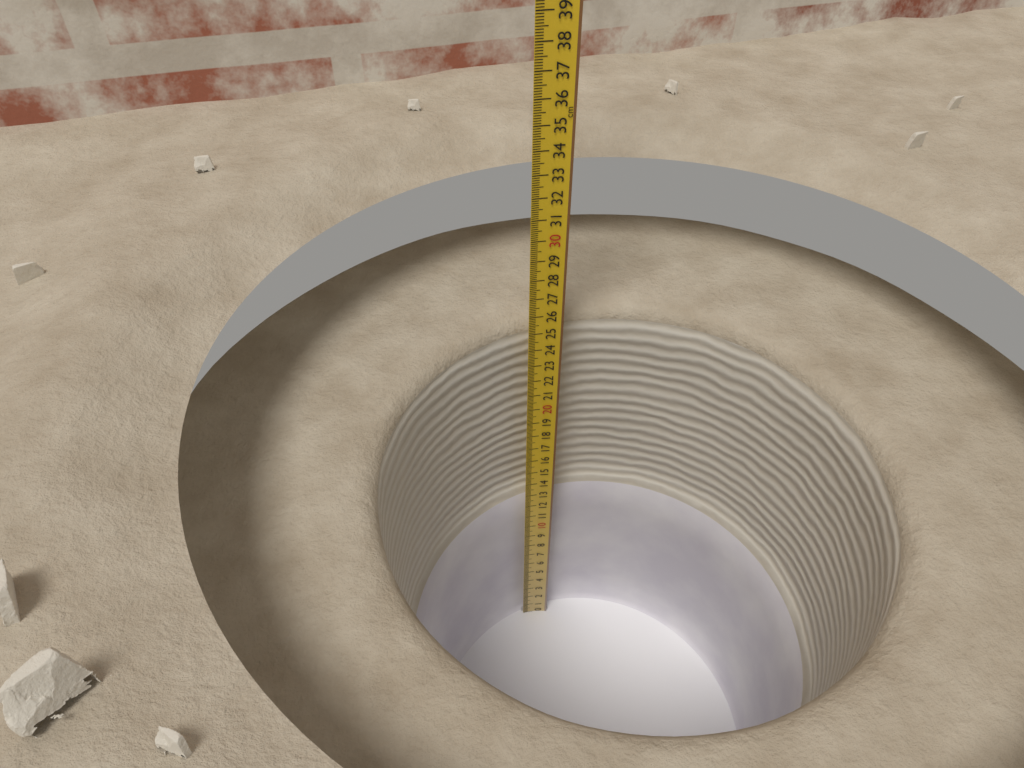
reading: 25.2 cm
